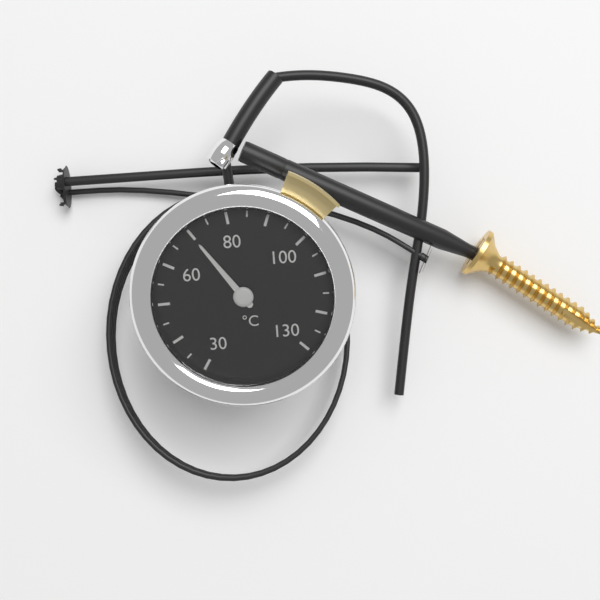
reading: 70 °C
